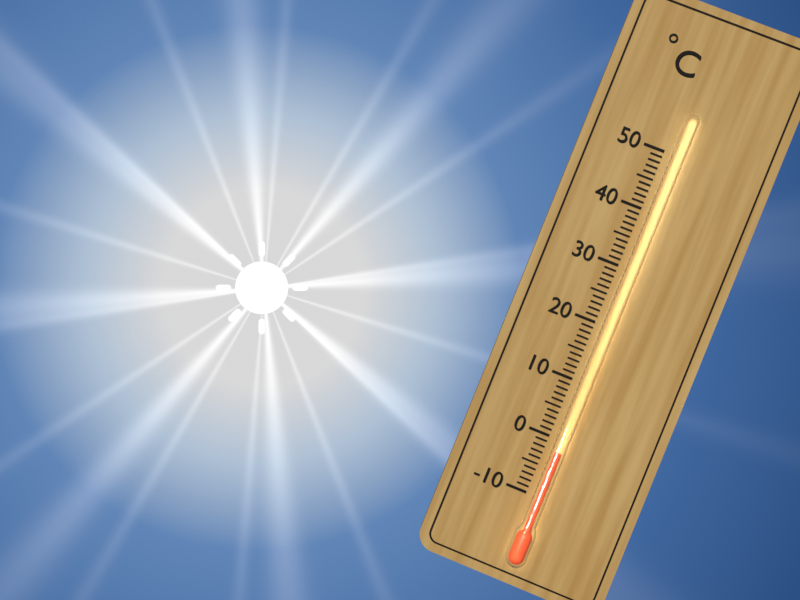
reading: -2 °C
